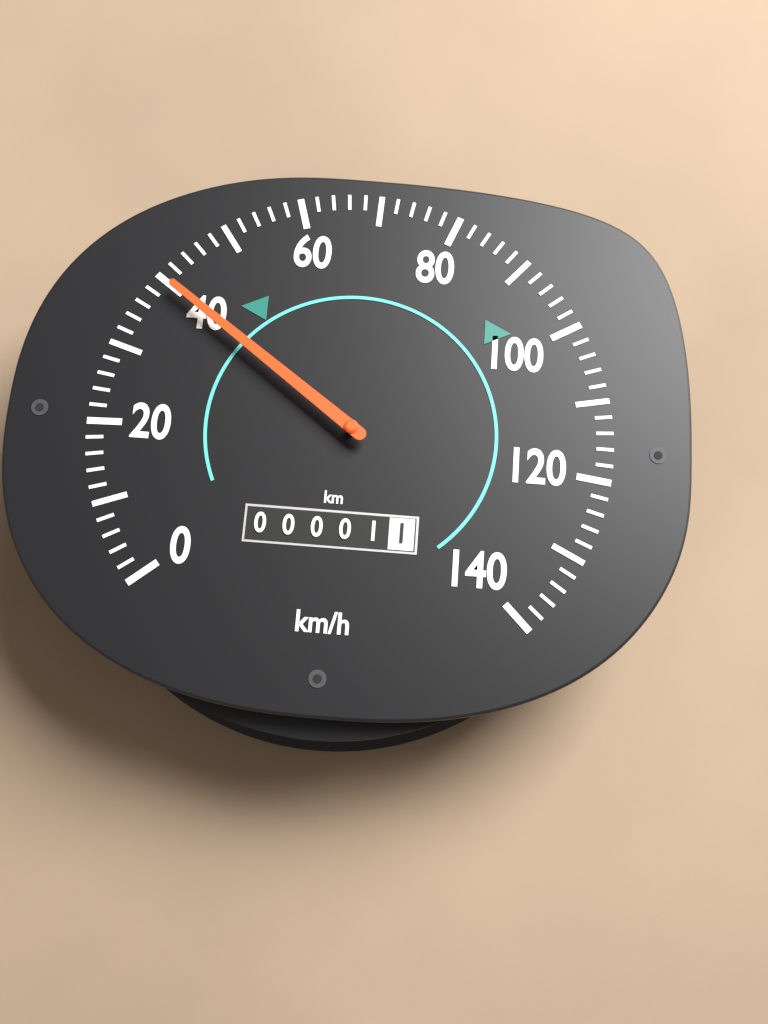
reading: 40 km/h
